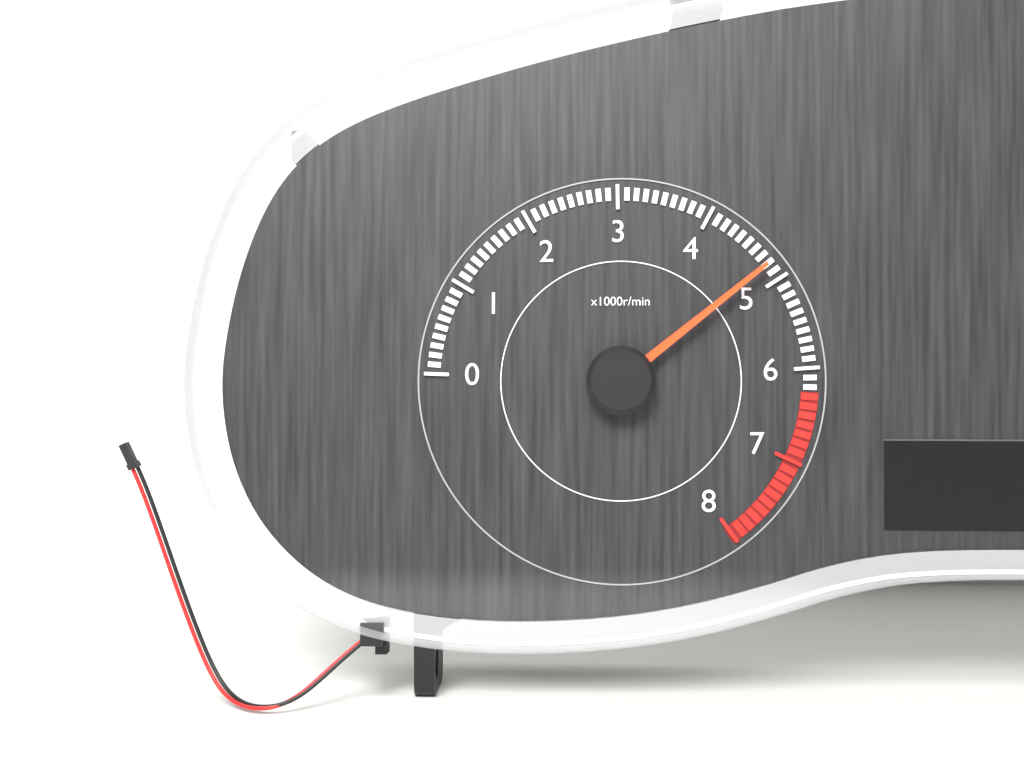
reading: 4800 r/min
